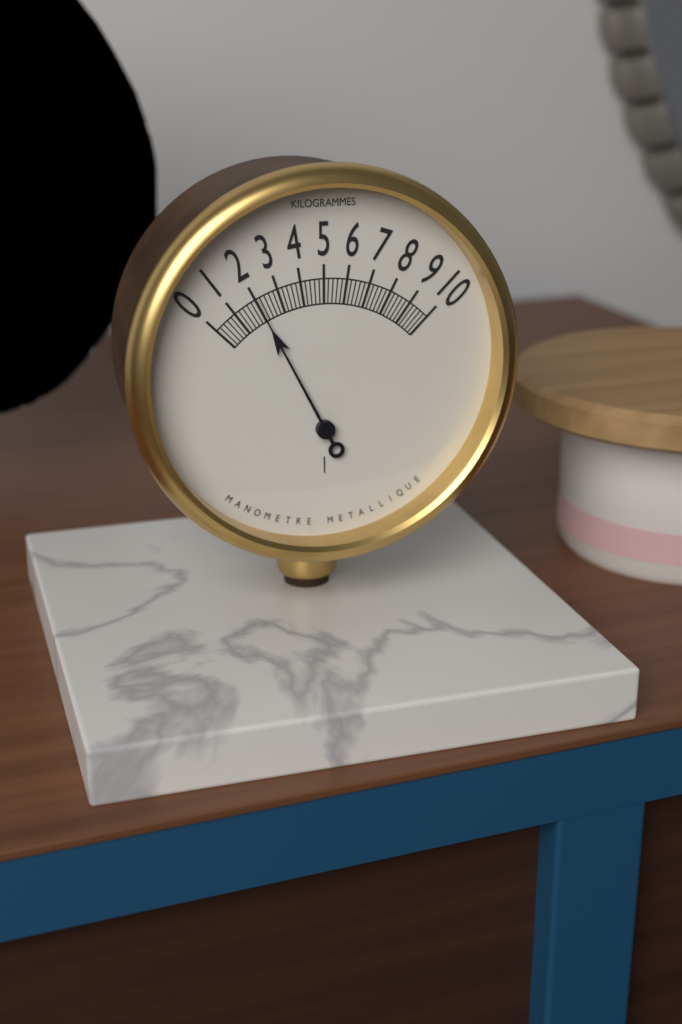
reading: 2.0 kg
